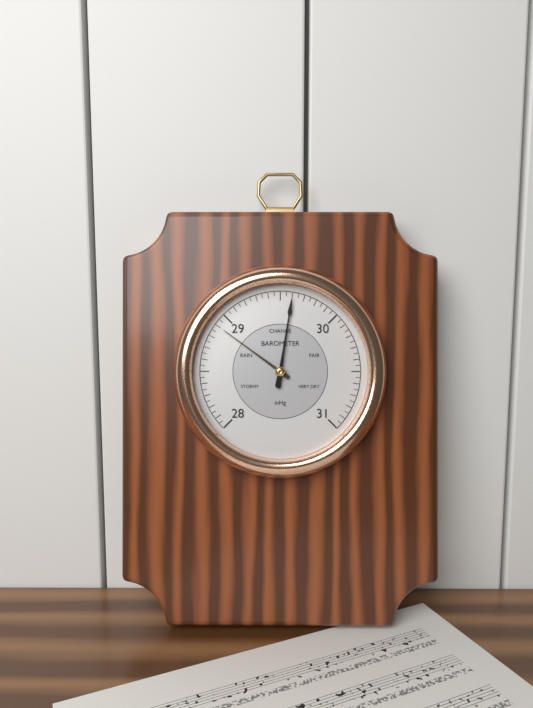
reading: 29.60 inHg
